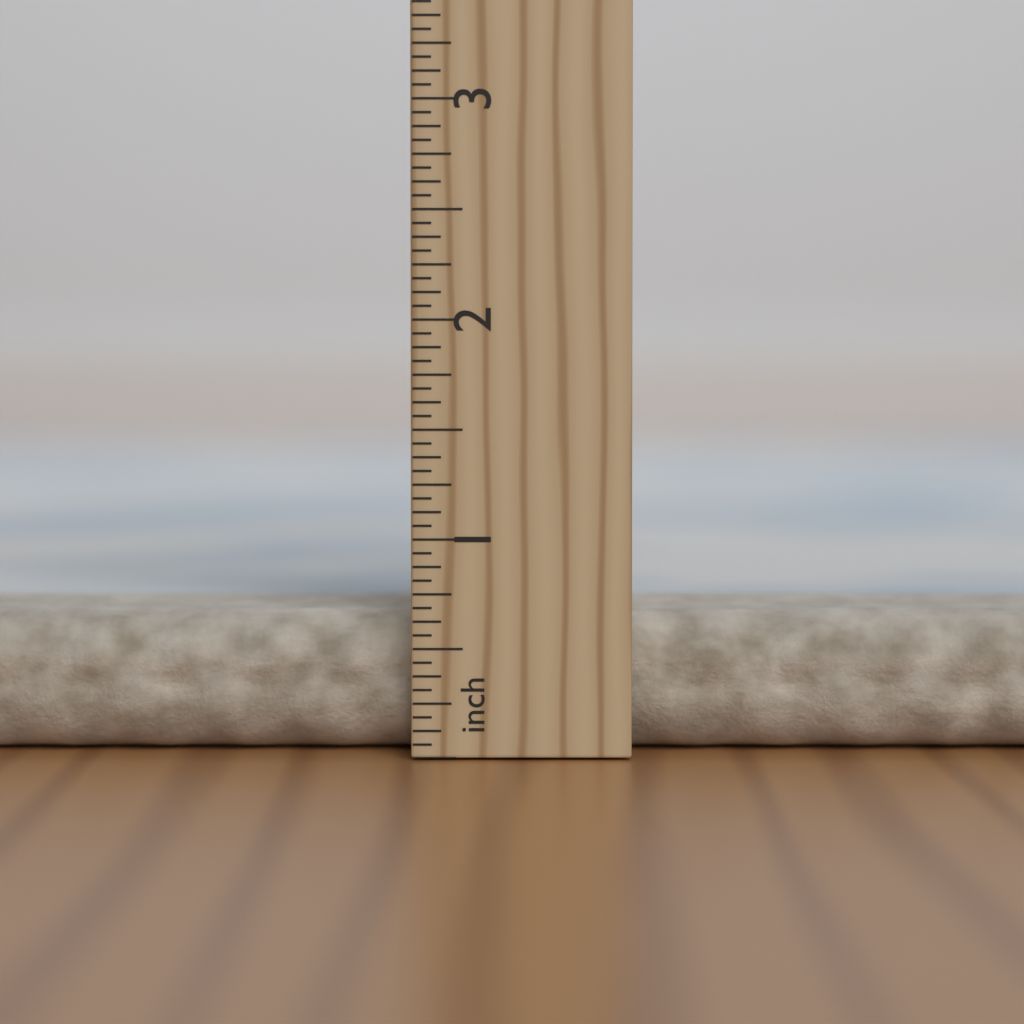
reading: 0.6500 in
